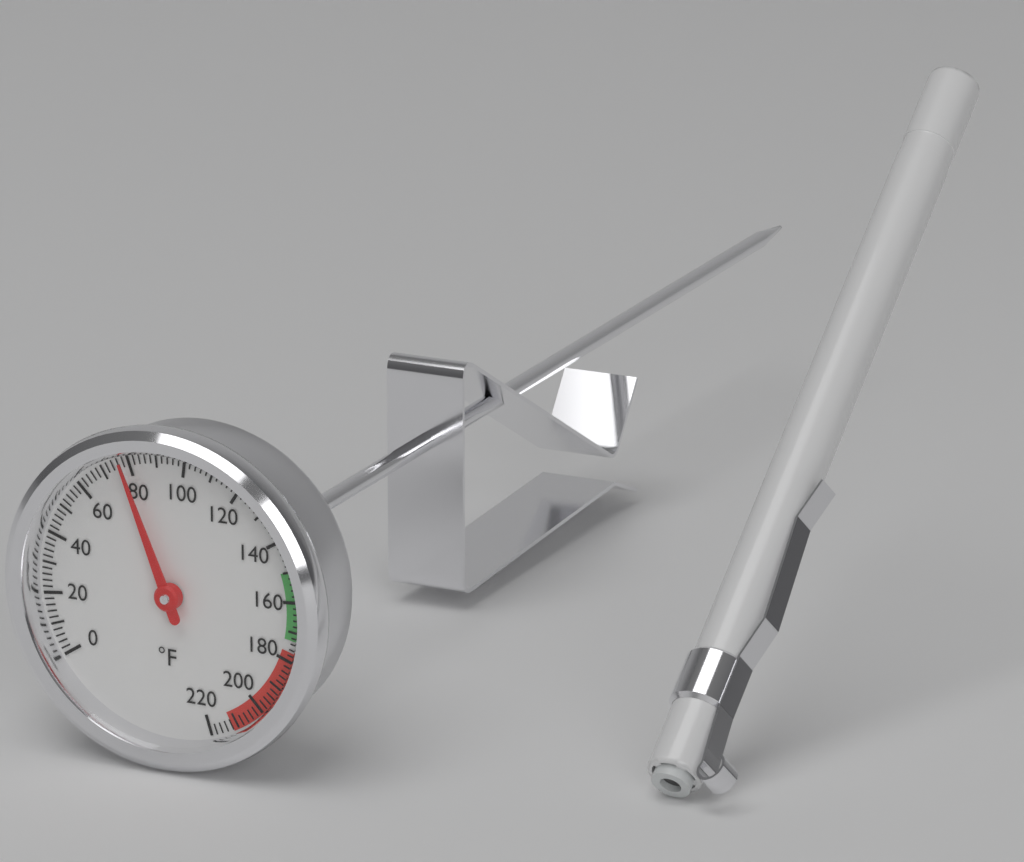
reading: 78 °F
